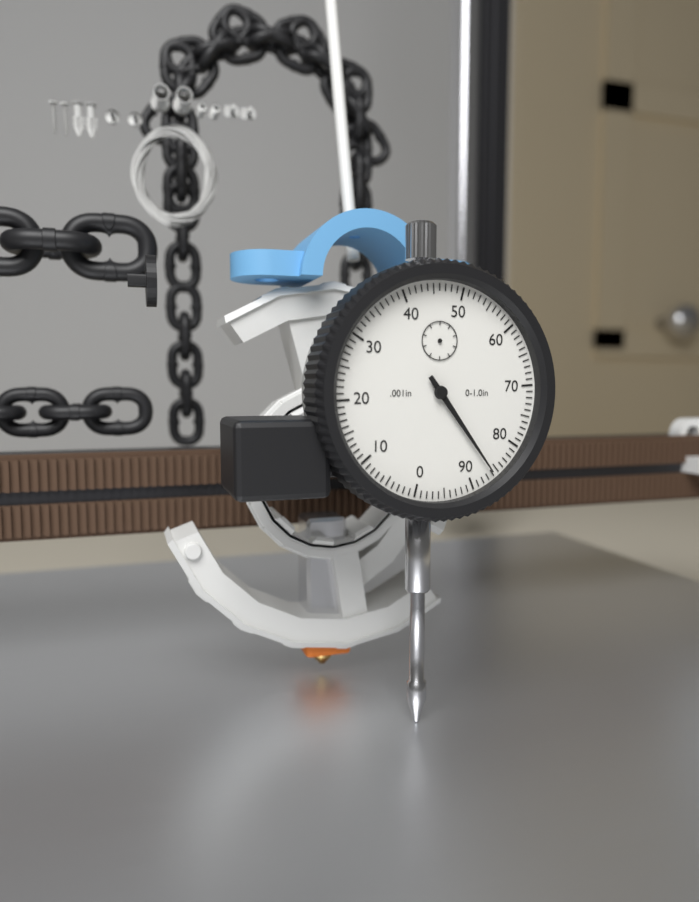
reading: 0.086 in
